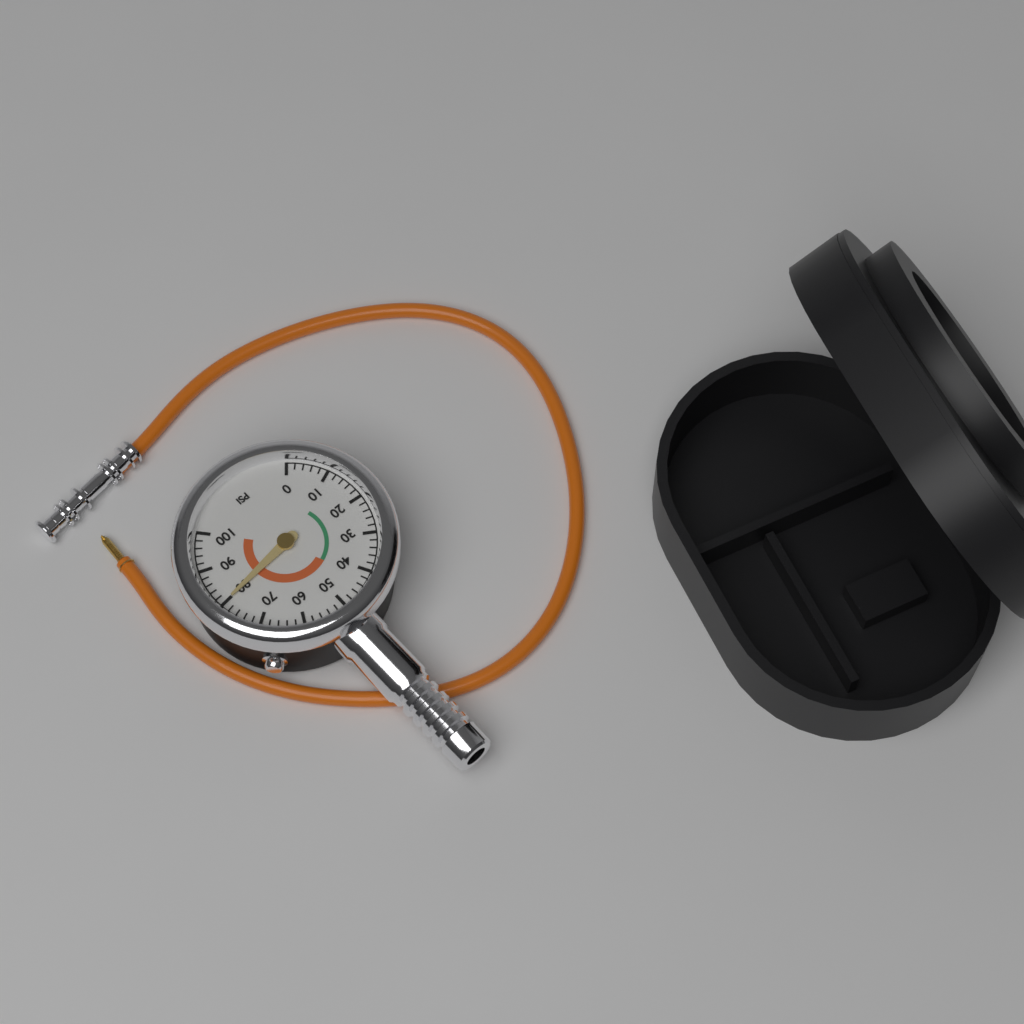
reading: 80 psi
